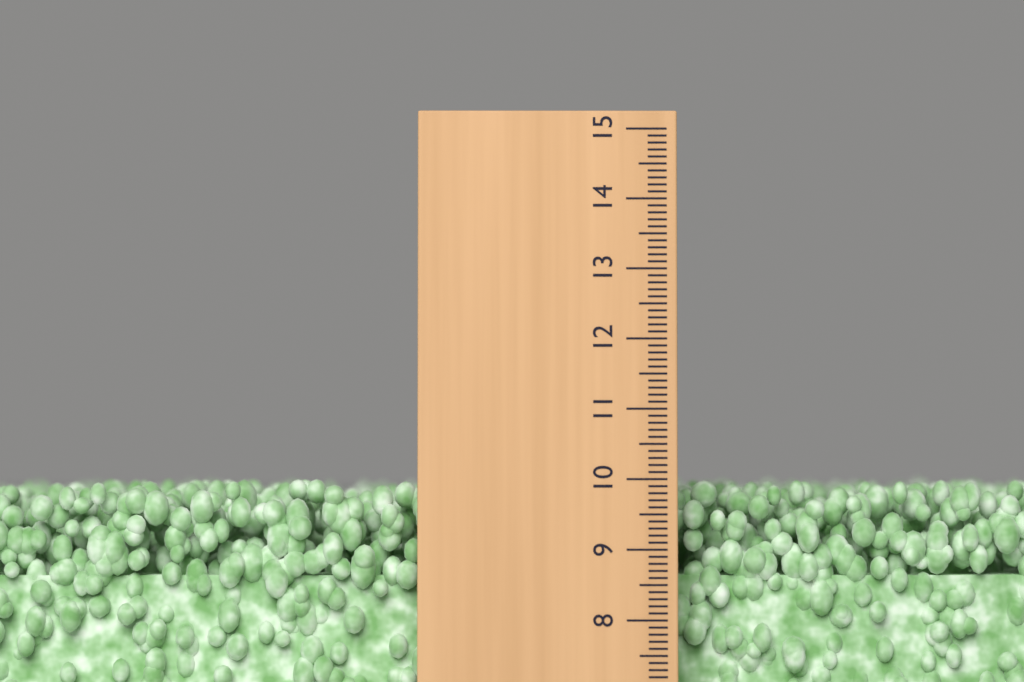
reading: 10.0 (no unit)
